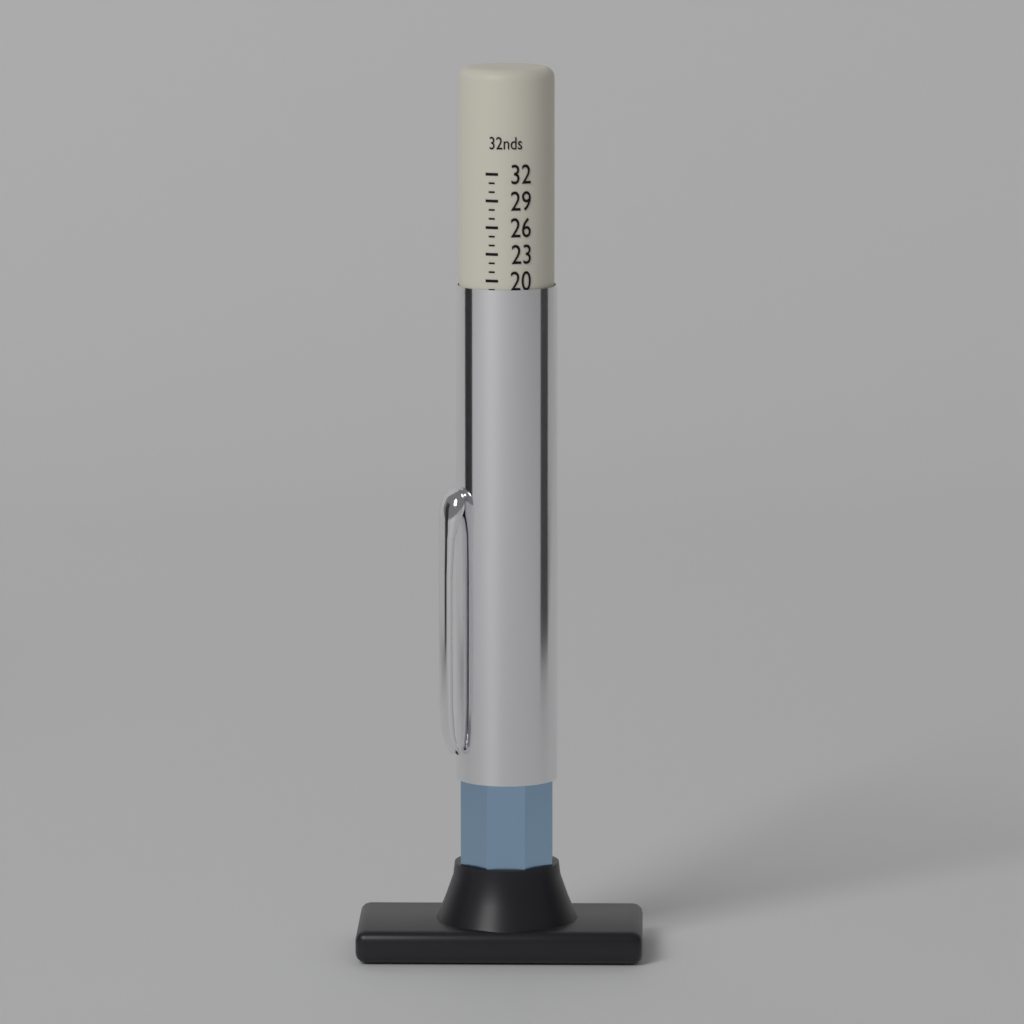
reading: 19 32nds
